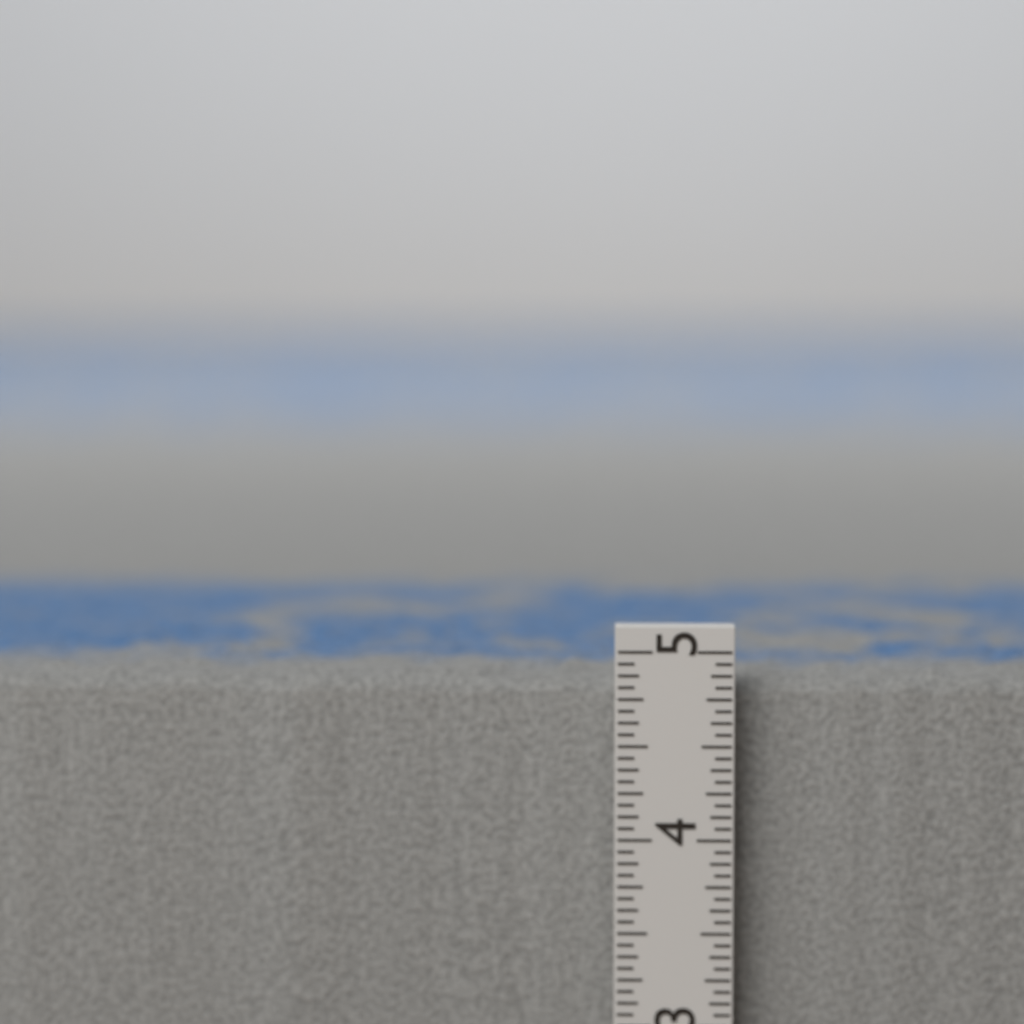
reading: 4.8750 in
